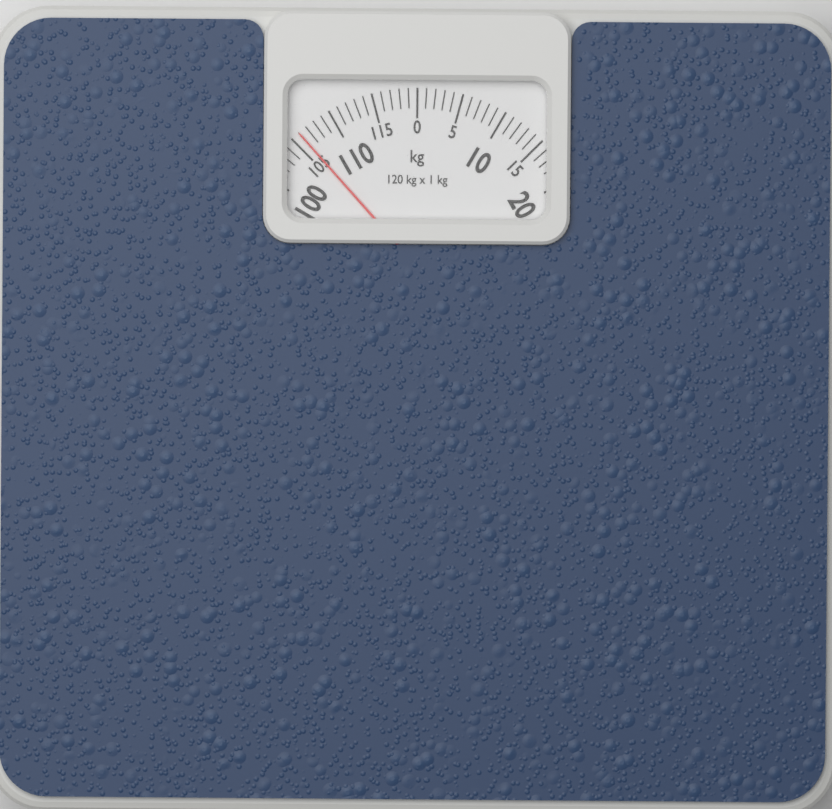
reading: 106 kg
